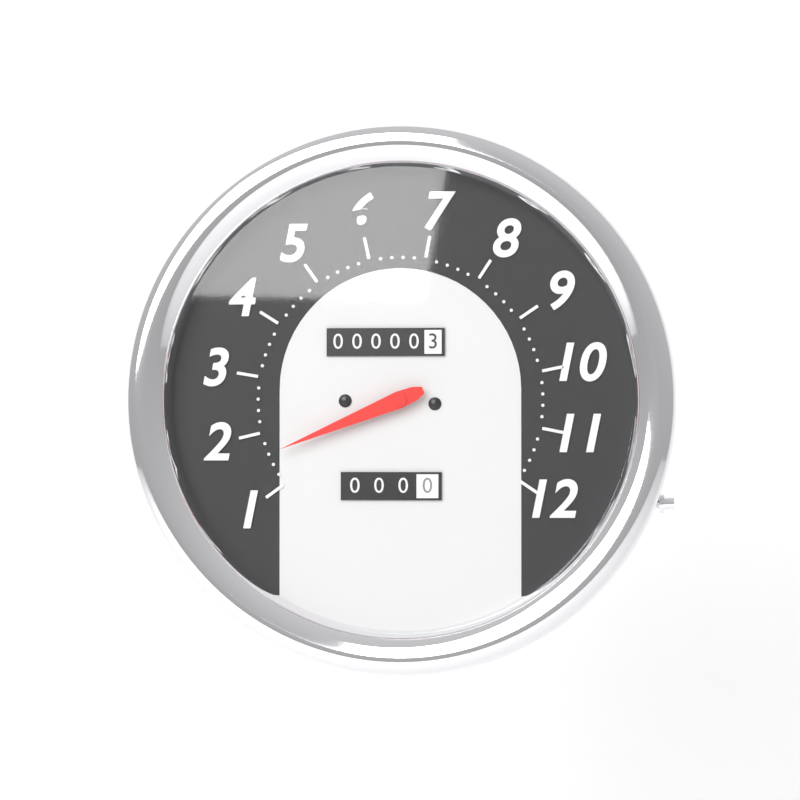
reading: 1.6 (no unit)
